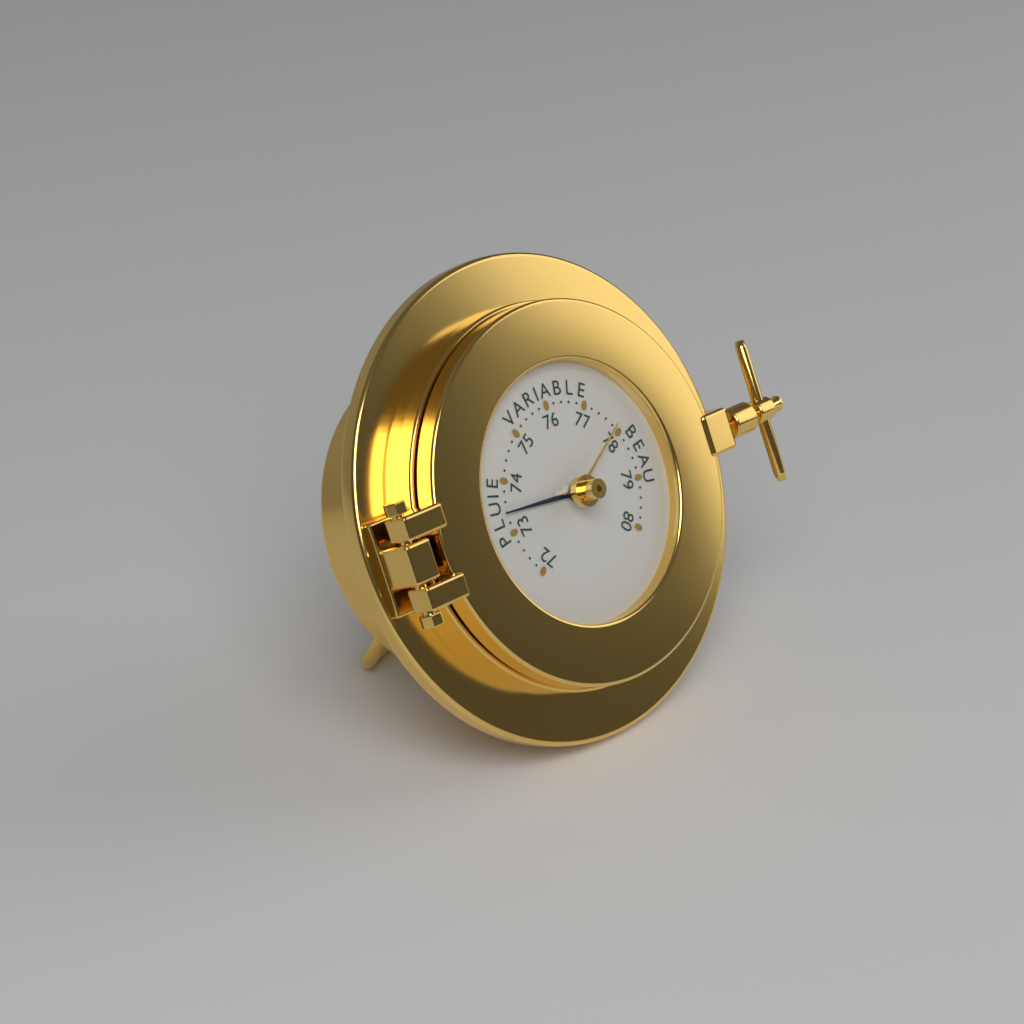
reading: 73.4 (no unit)
